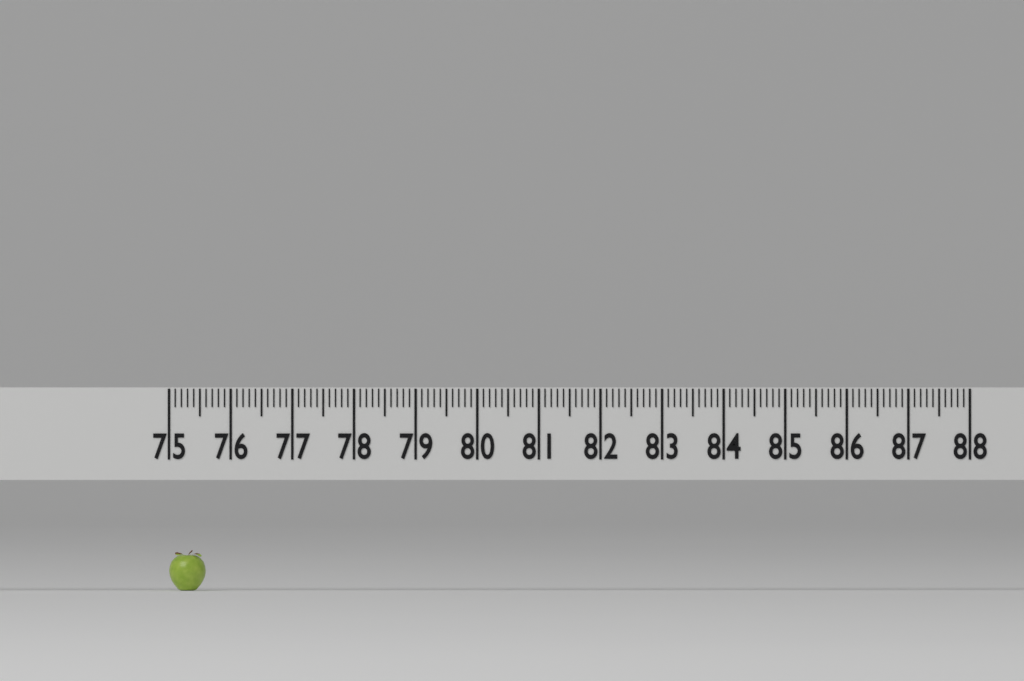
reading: 75.6 (no unit)
